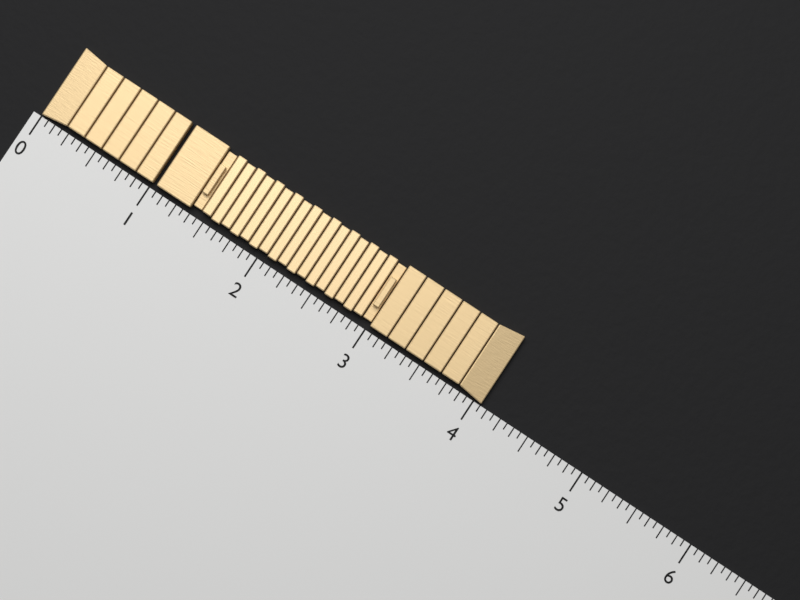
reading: 4.0625 (no unit)
